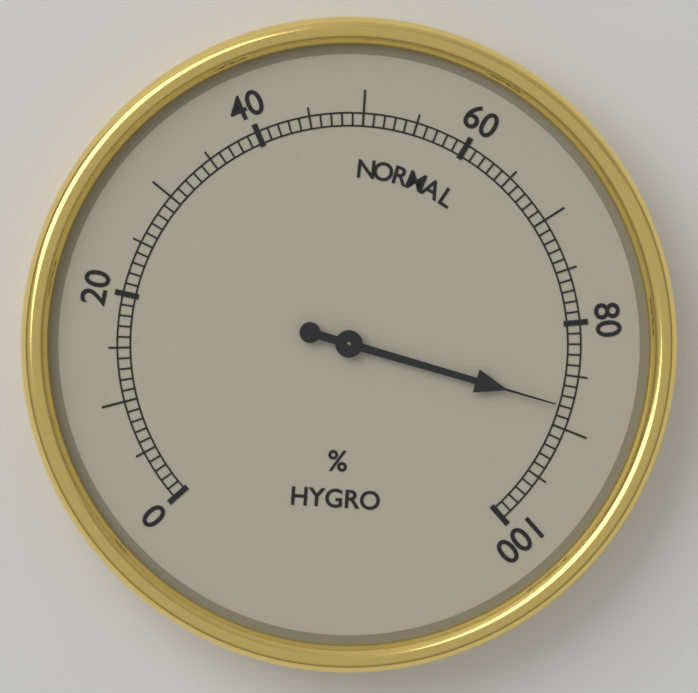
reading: 88 %
